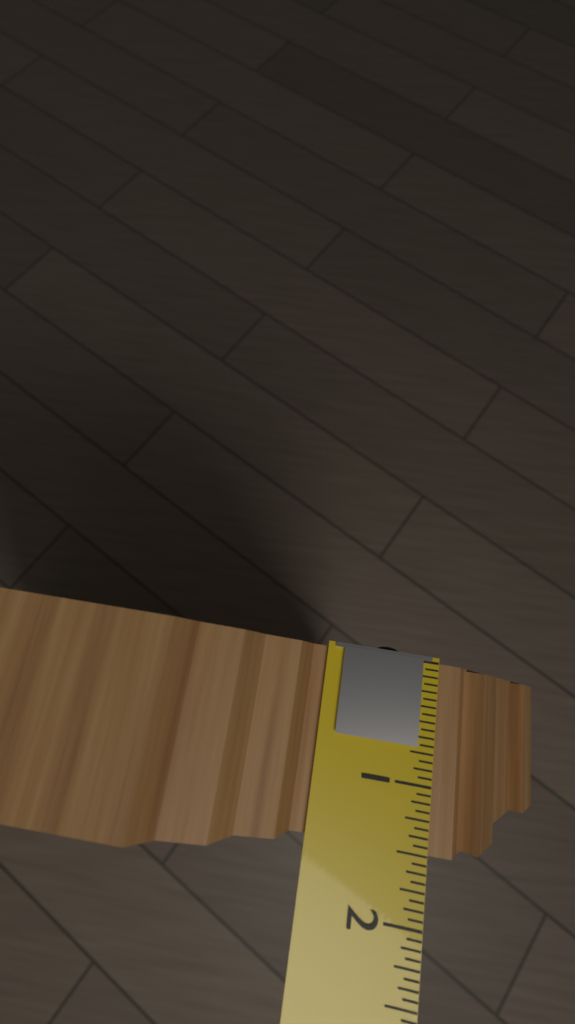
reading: 1.5000 in
